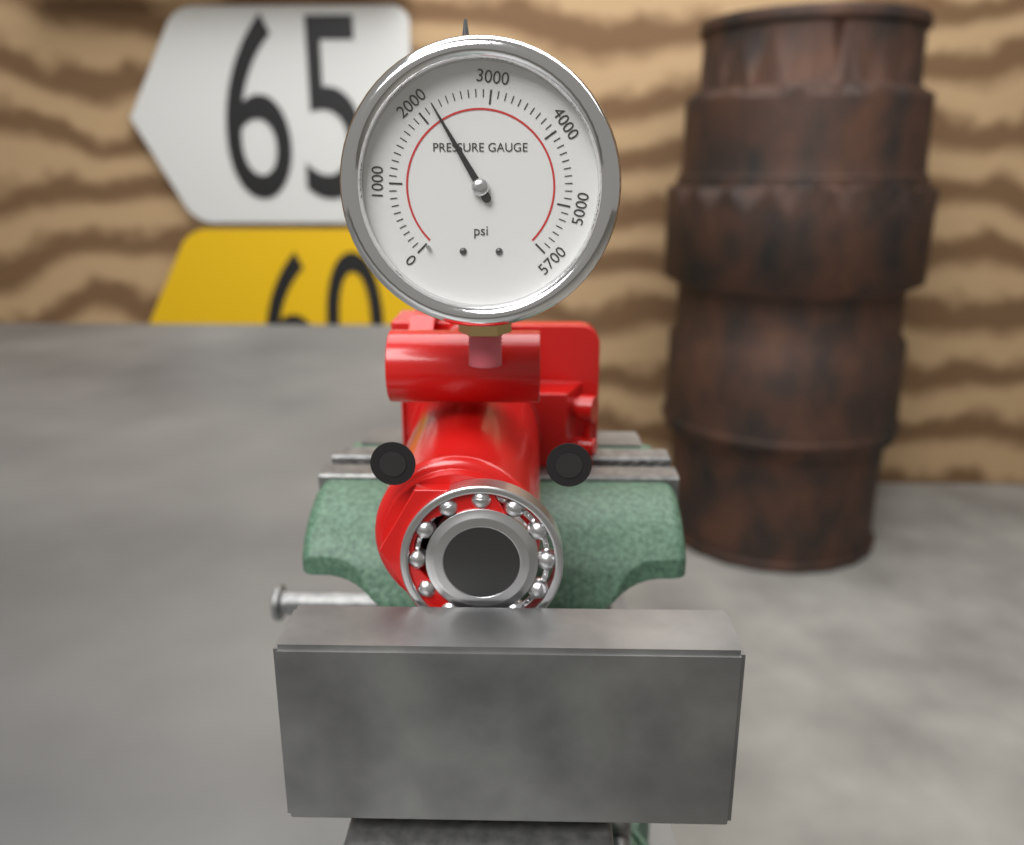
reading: 2200 psi
